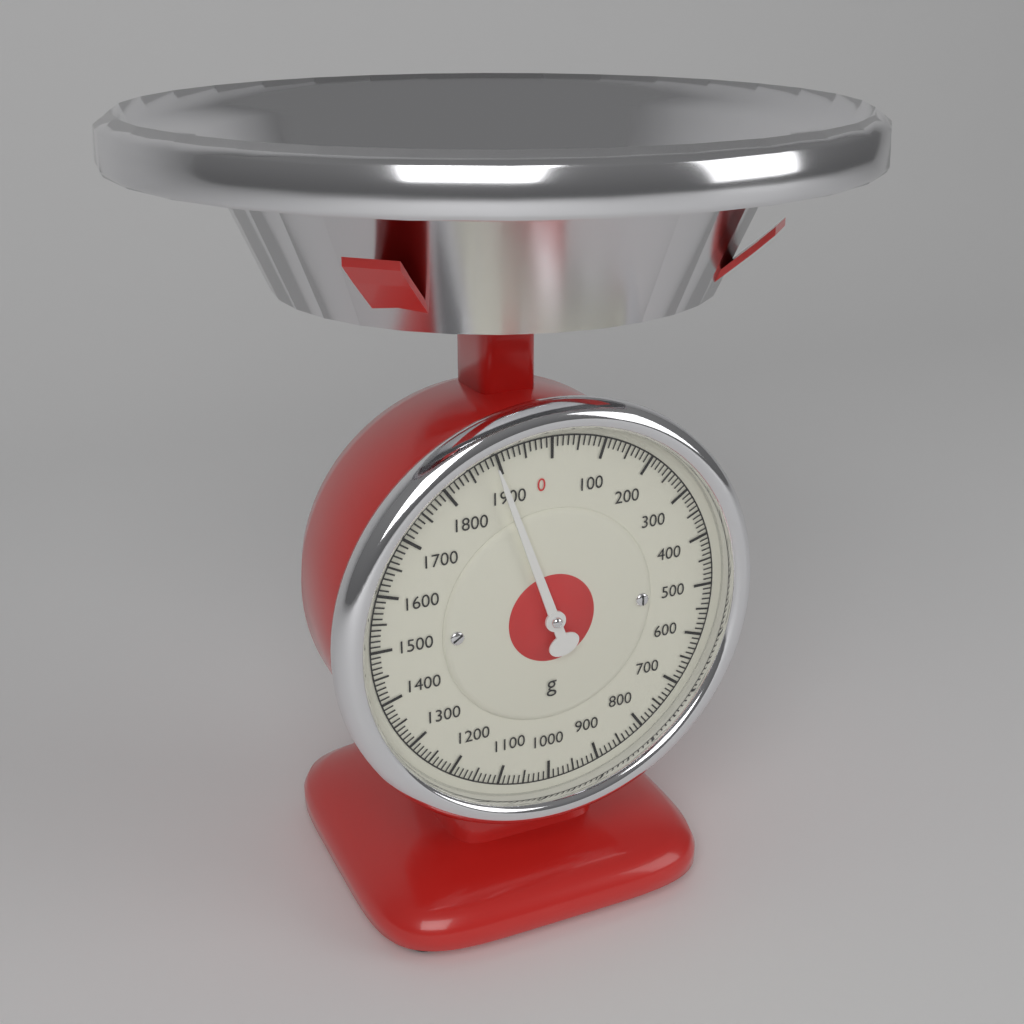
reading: 1890 g
